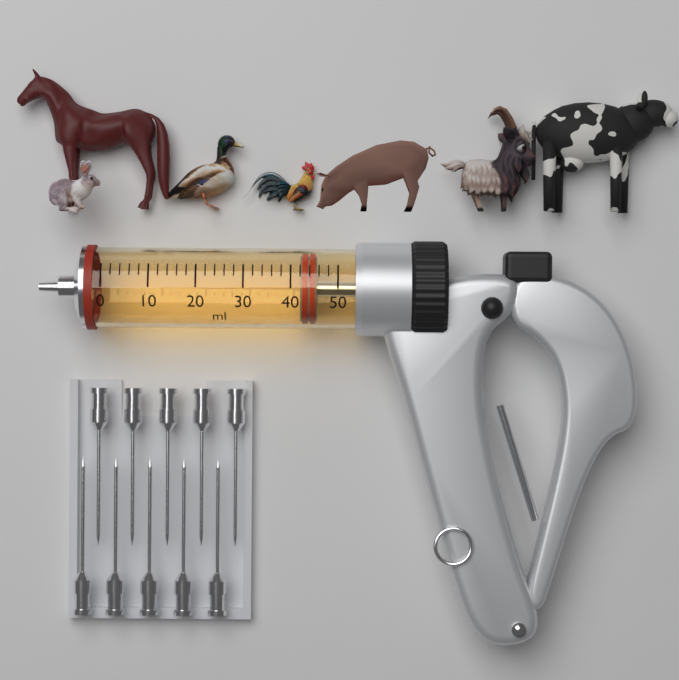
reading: 42 ml
